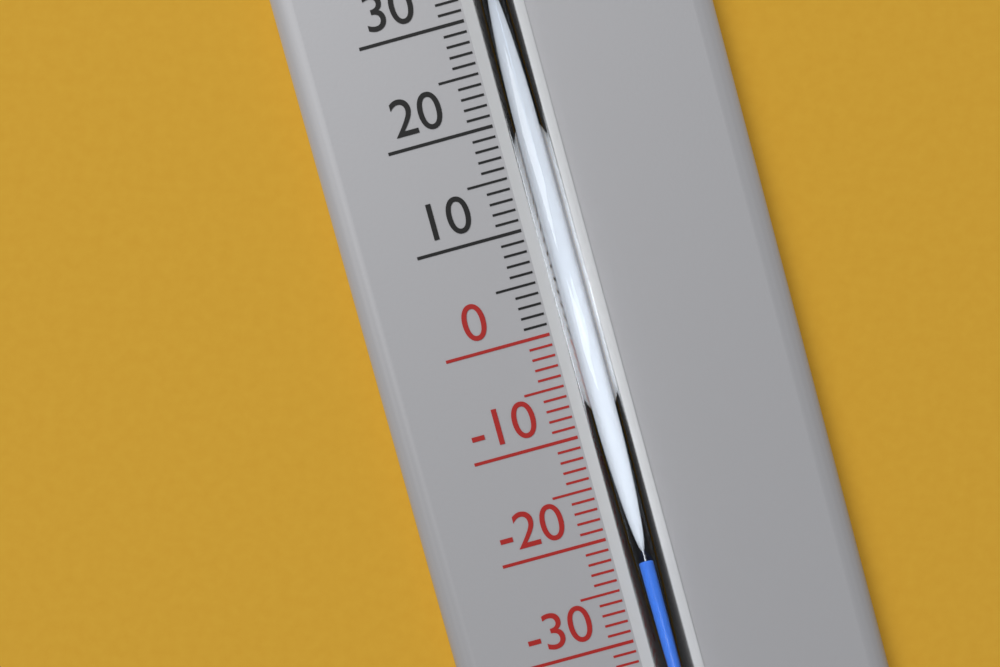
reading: -22 °C
